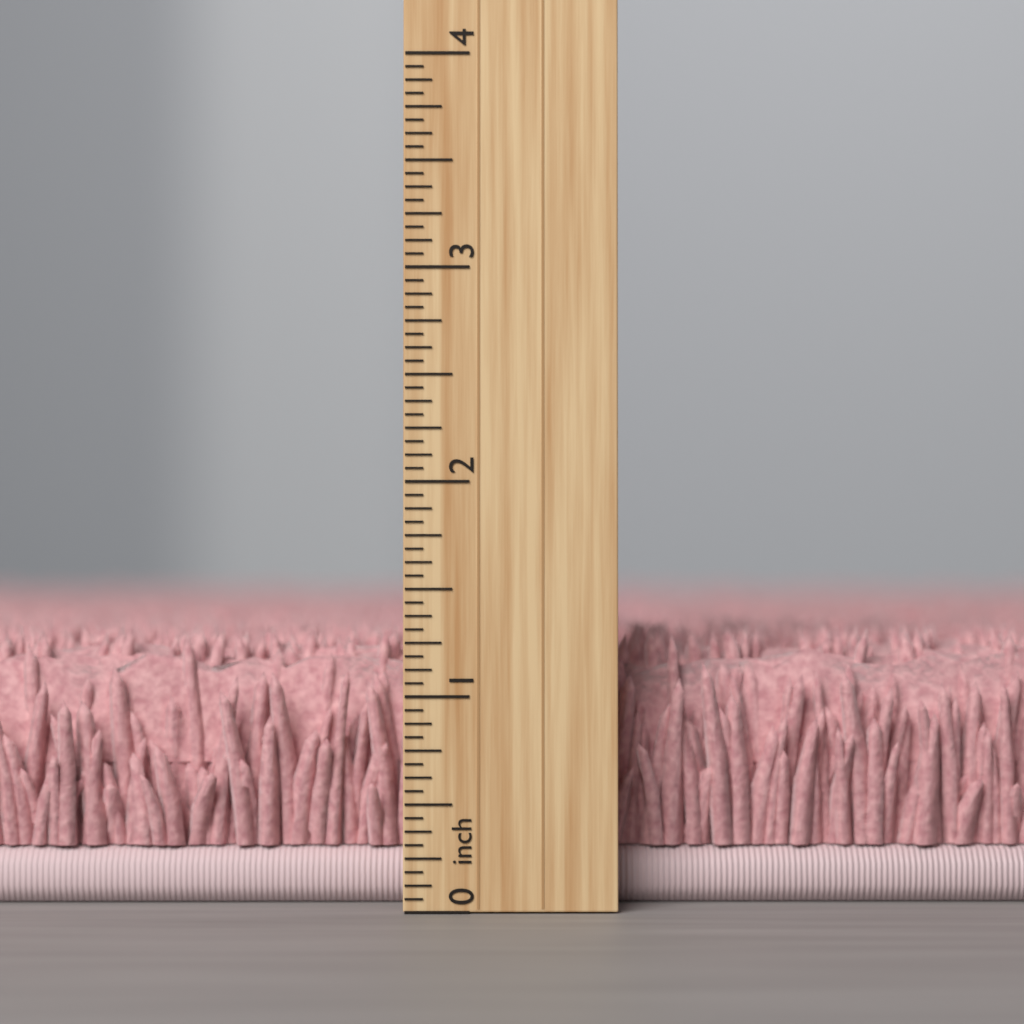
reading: 1.3125 inch
